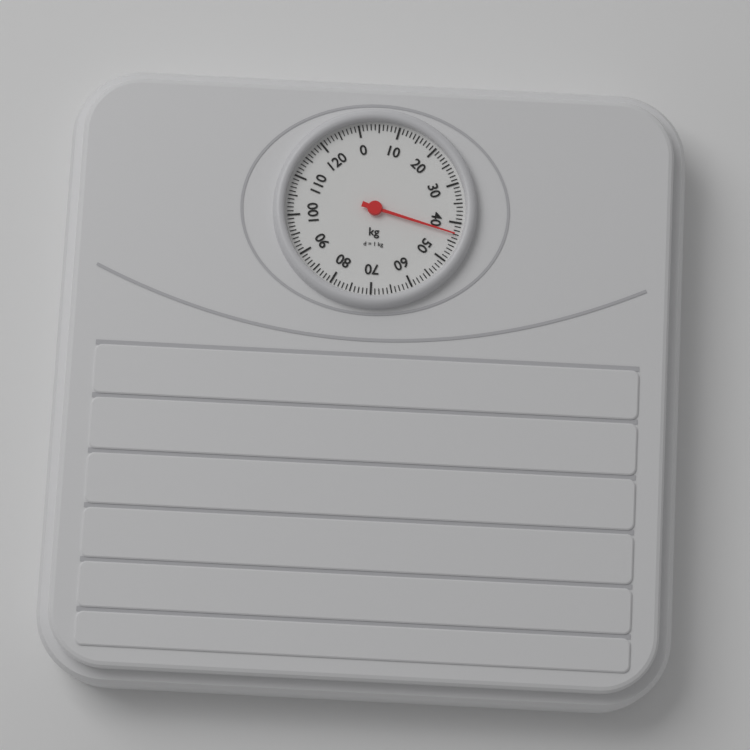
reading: 43 kg
